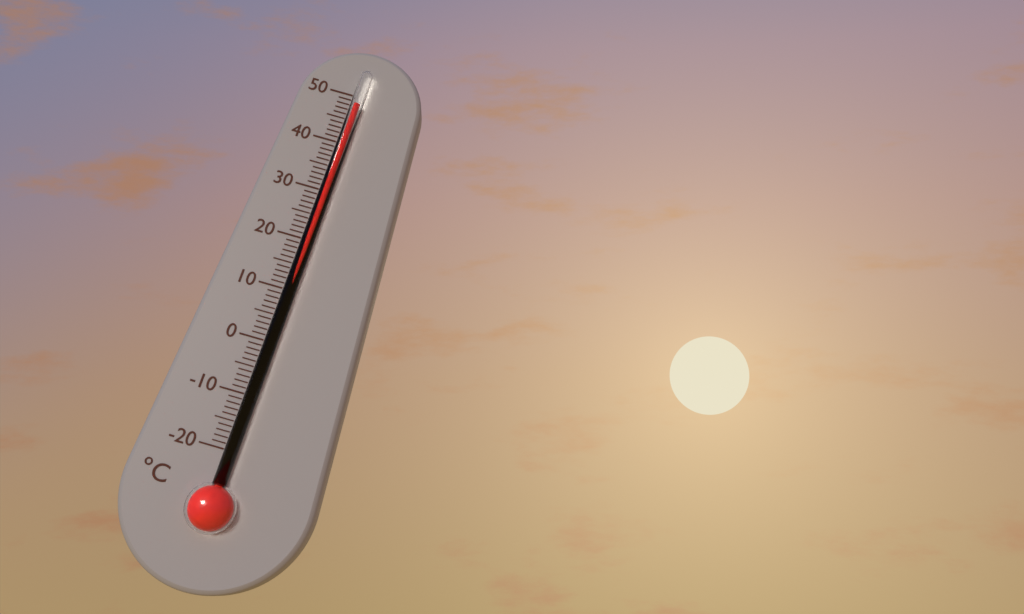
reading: 48 °C
